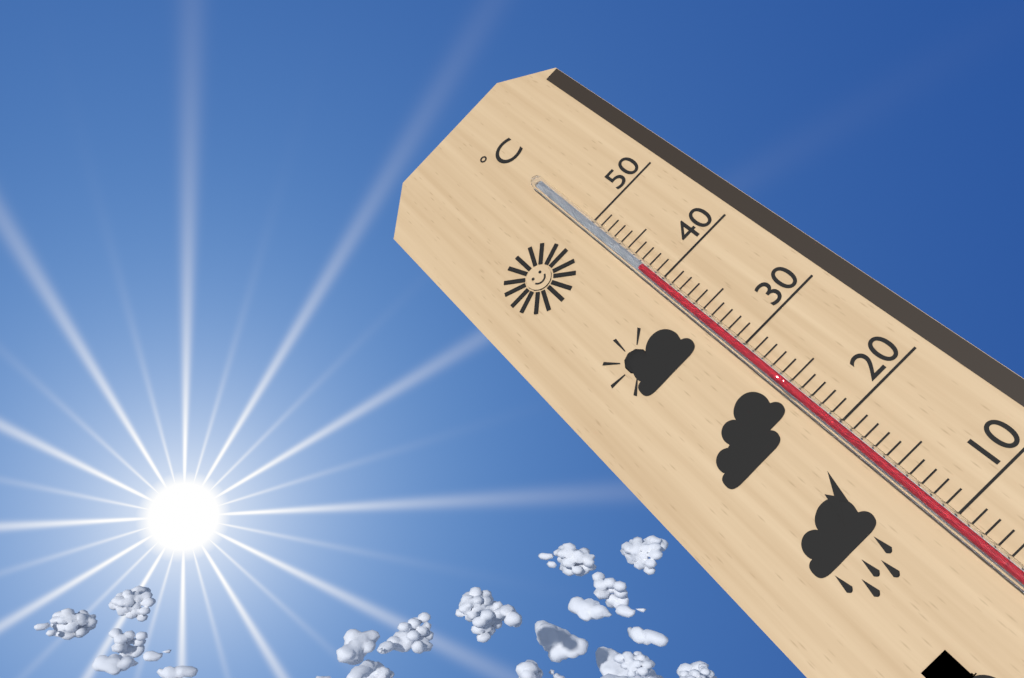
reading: 42 °C
